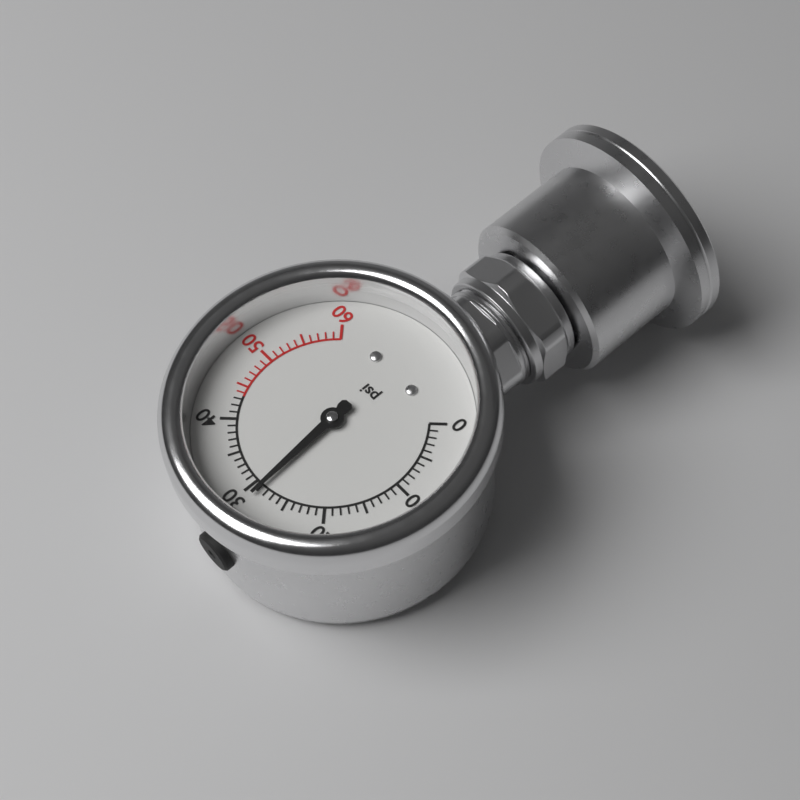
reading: 29 psi
